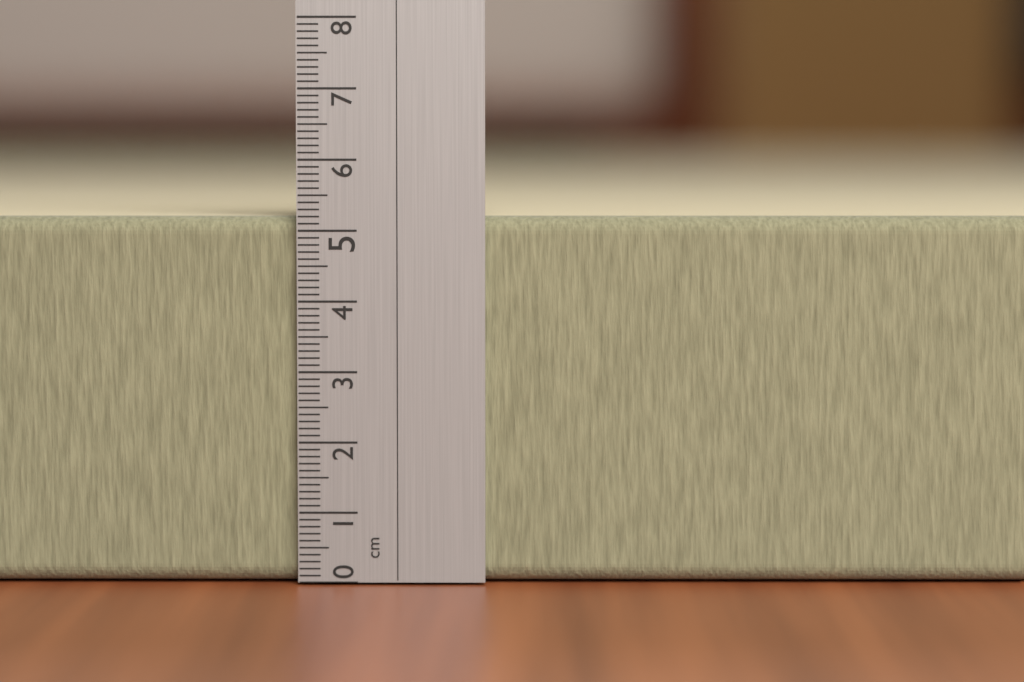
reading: 5.2 cm
